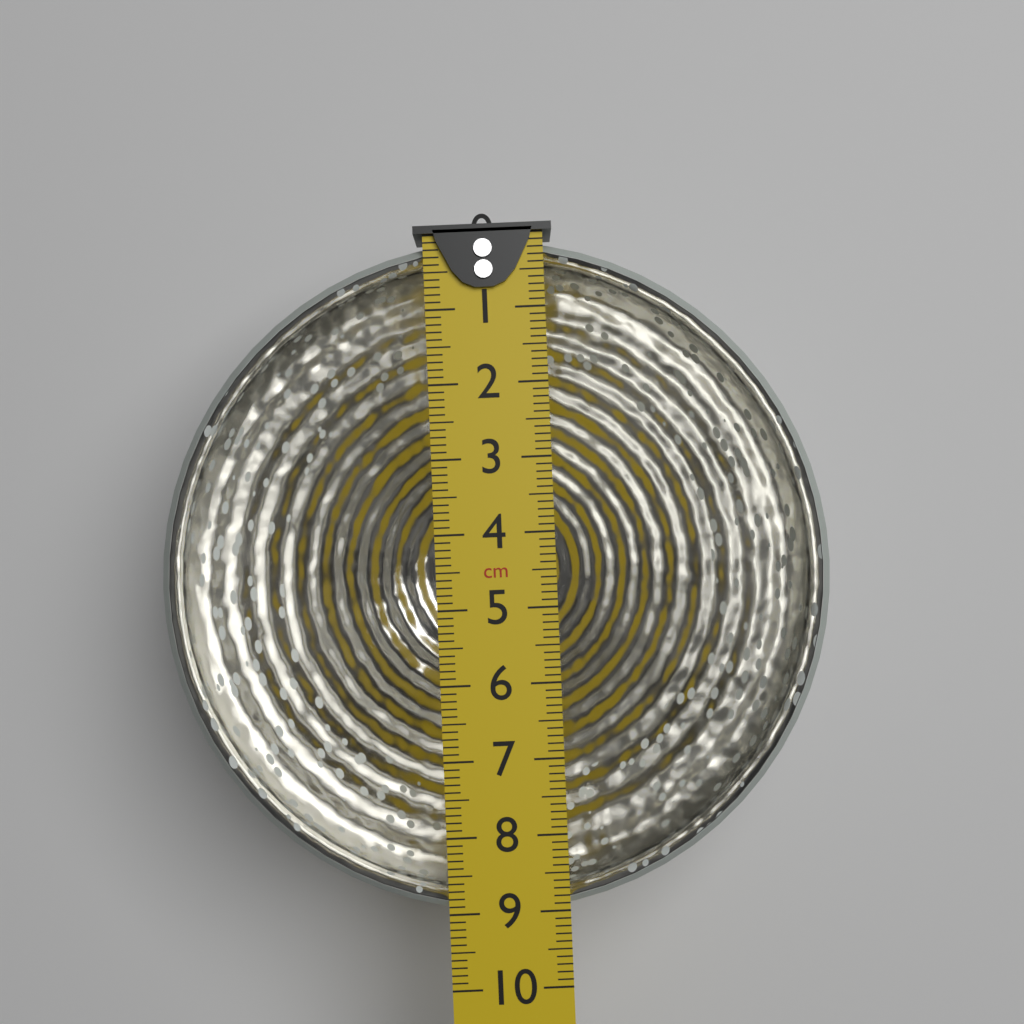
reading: 9.1 cm
